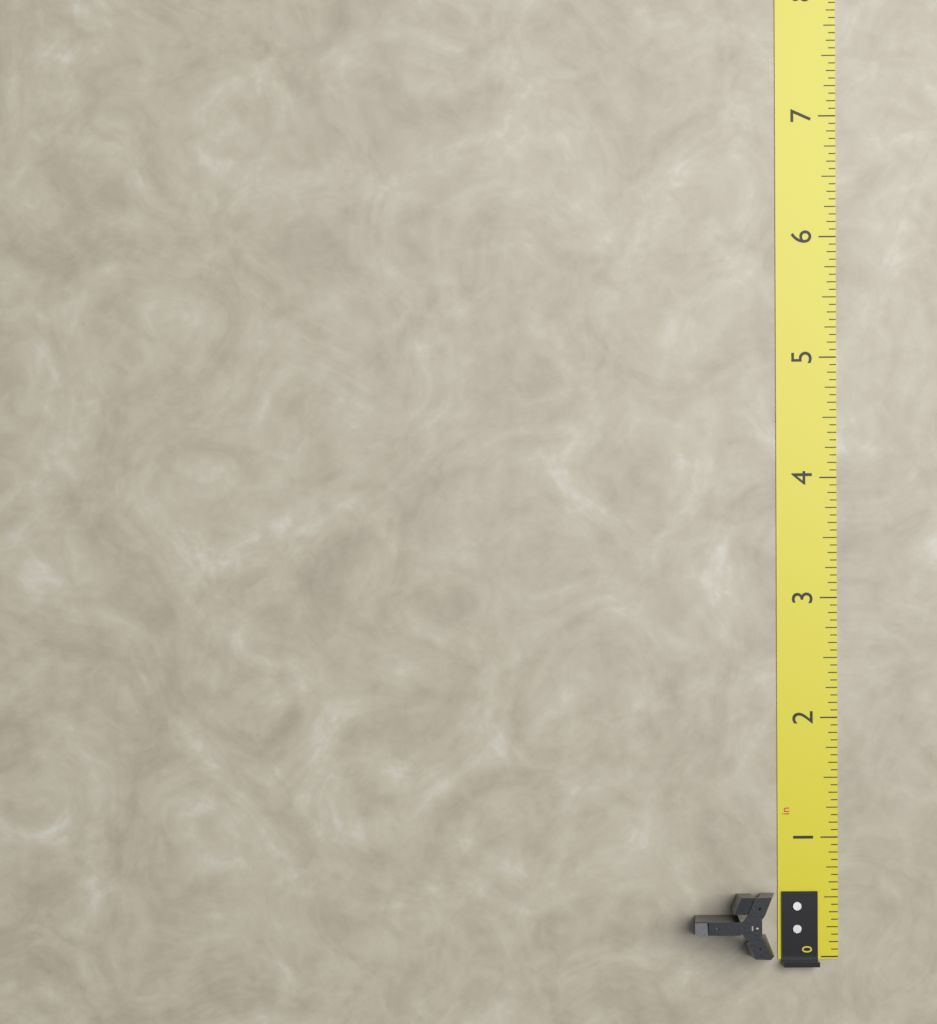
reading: 0.6250 in
